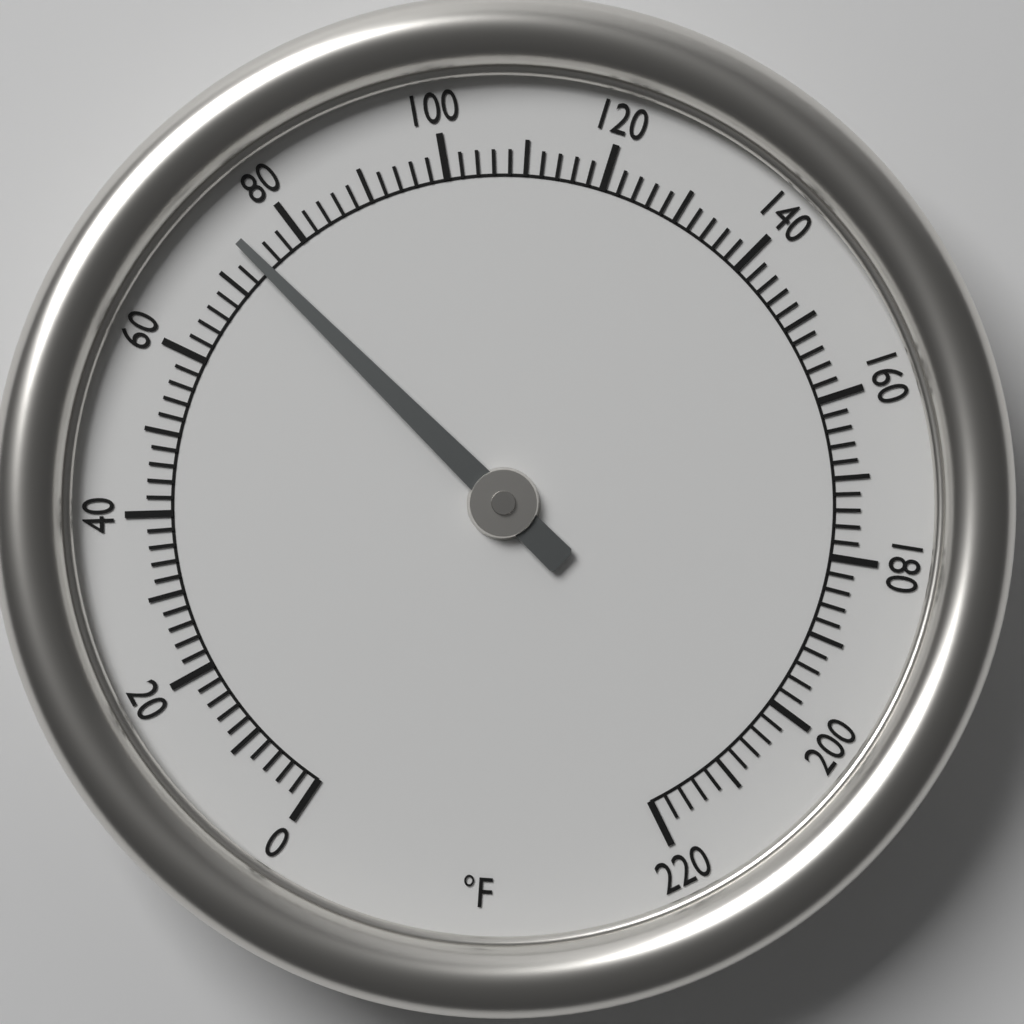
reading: 74 °F
